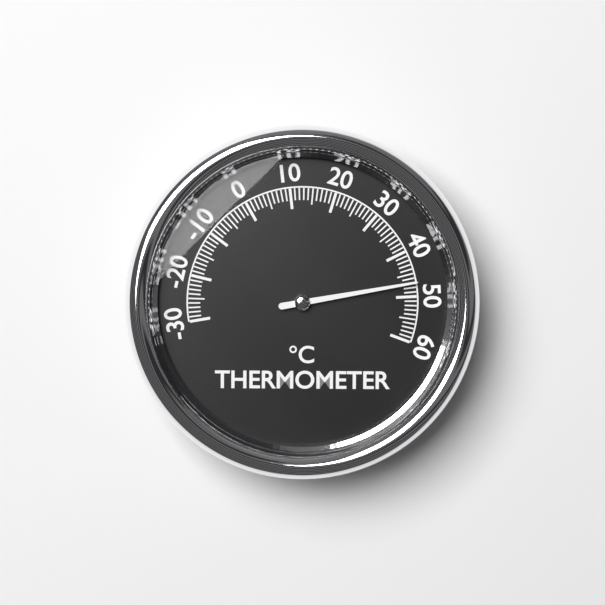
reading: 47 °C
